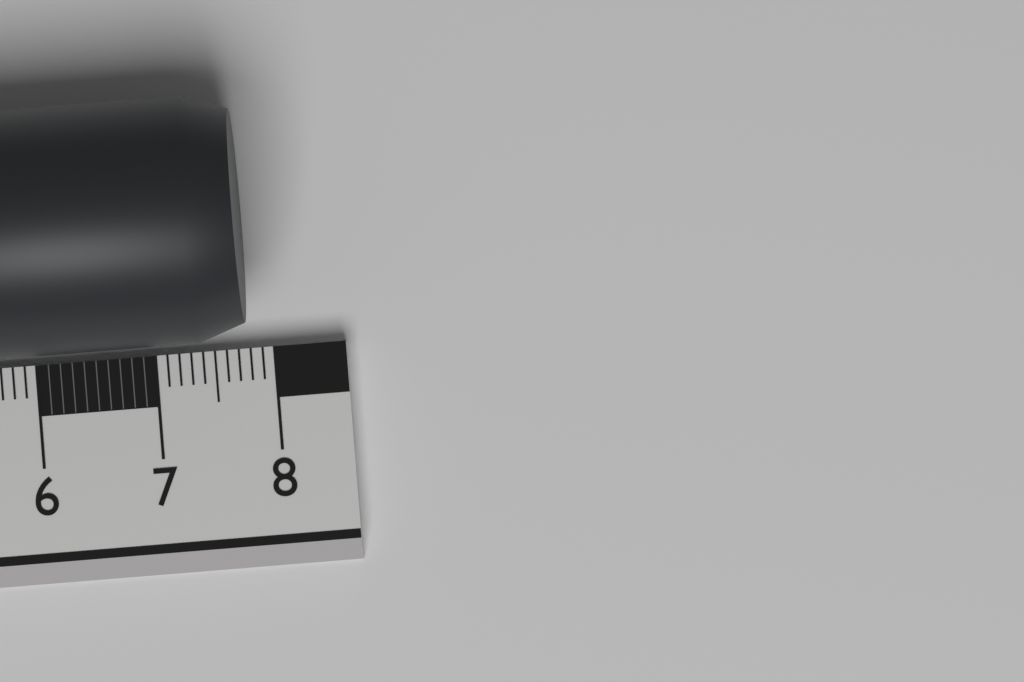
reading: 7.8 cm
